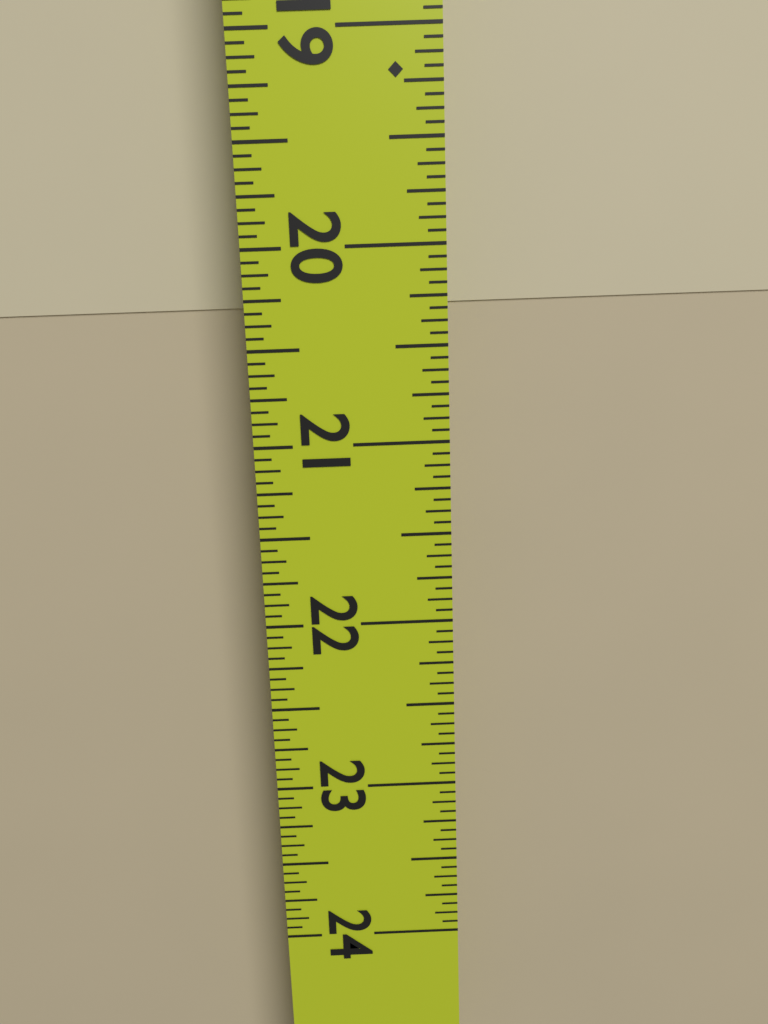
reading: 20.3125 in
